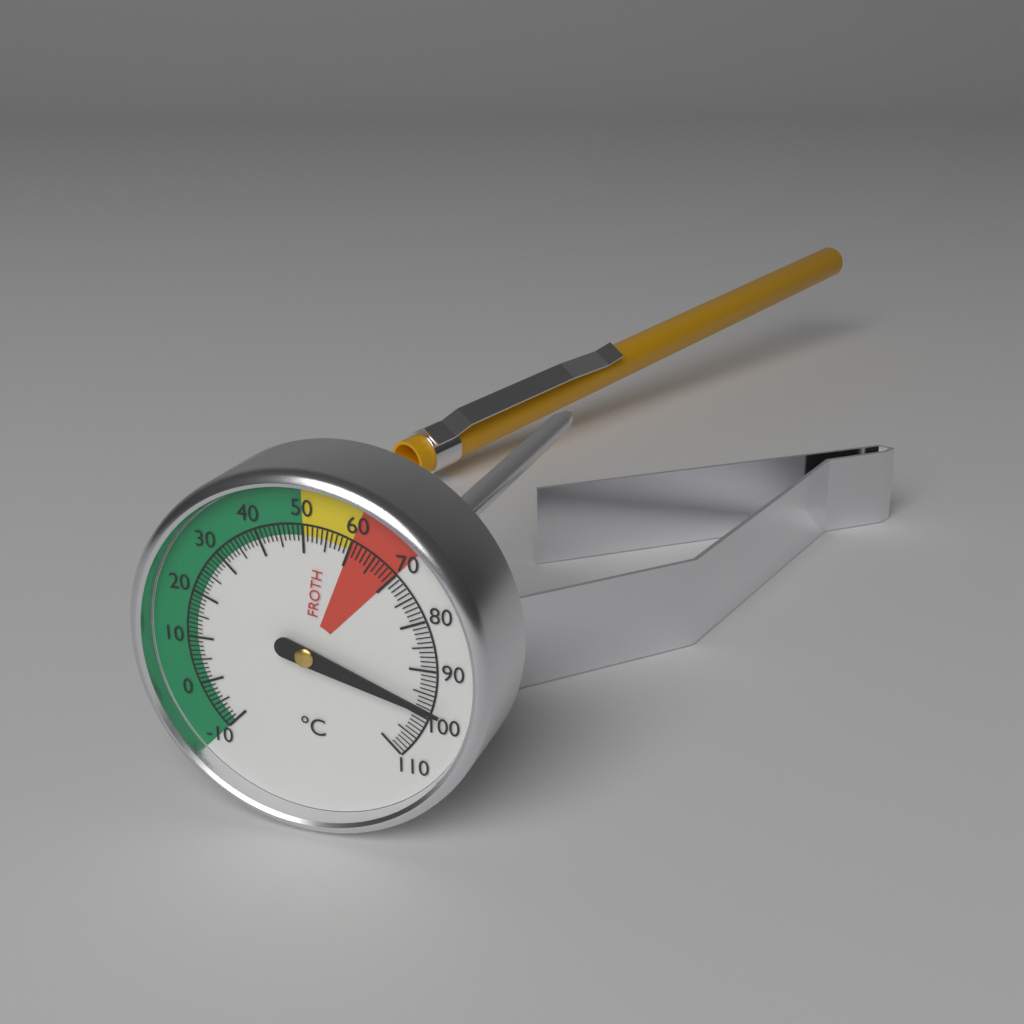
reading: 98 °C
